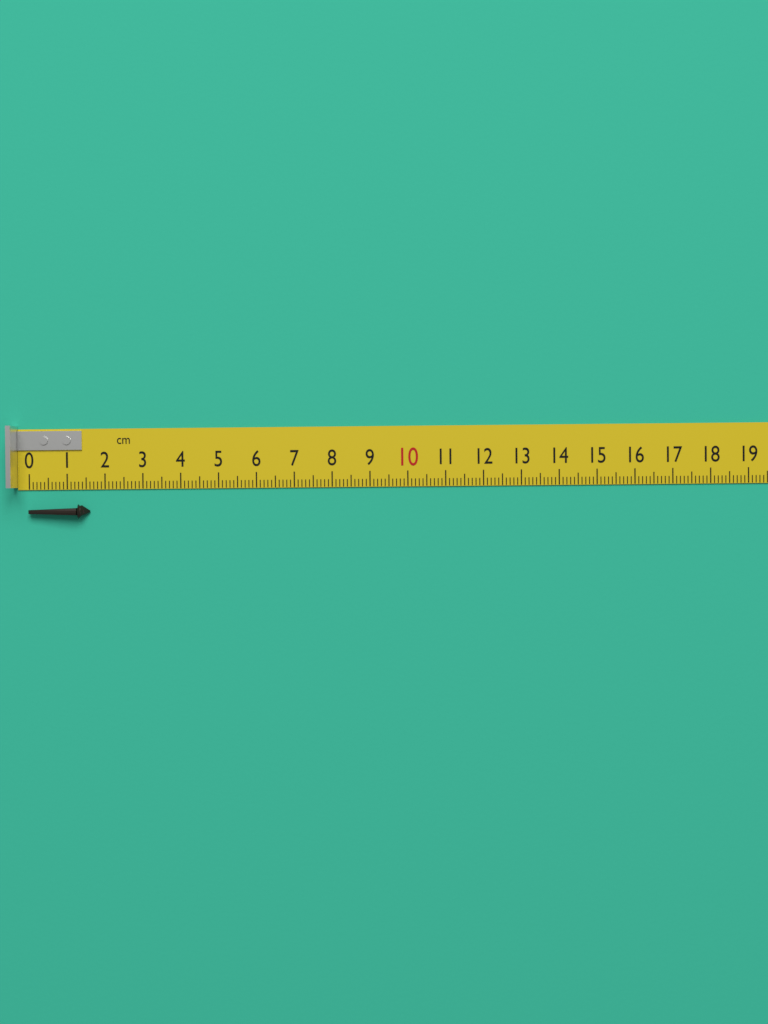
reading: 1.6 cm
